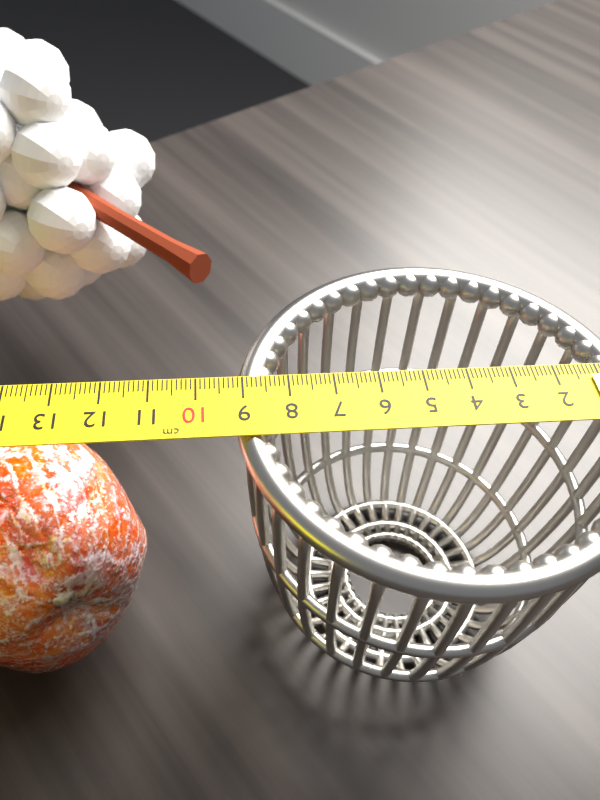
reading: 9.2 cm
